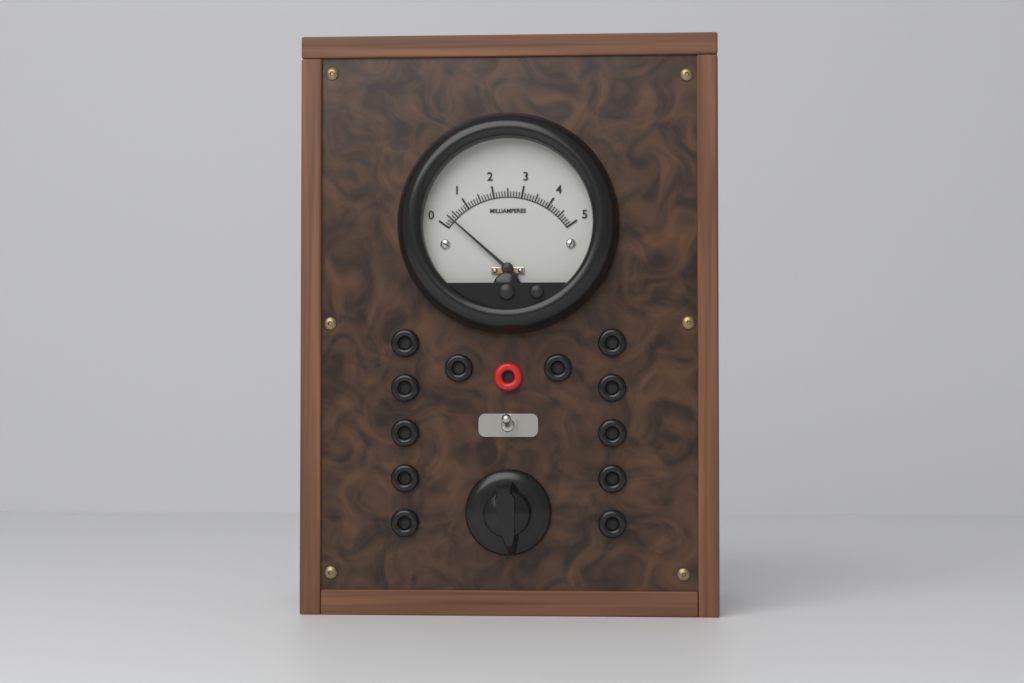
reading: 0.3 mA
